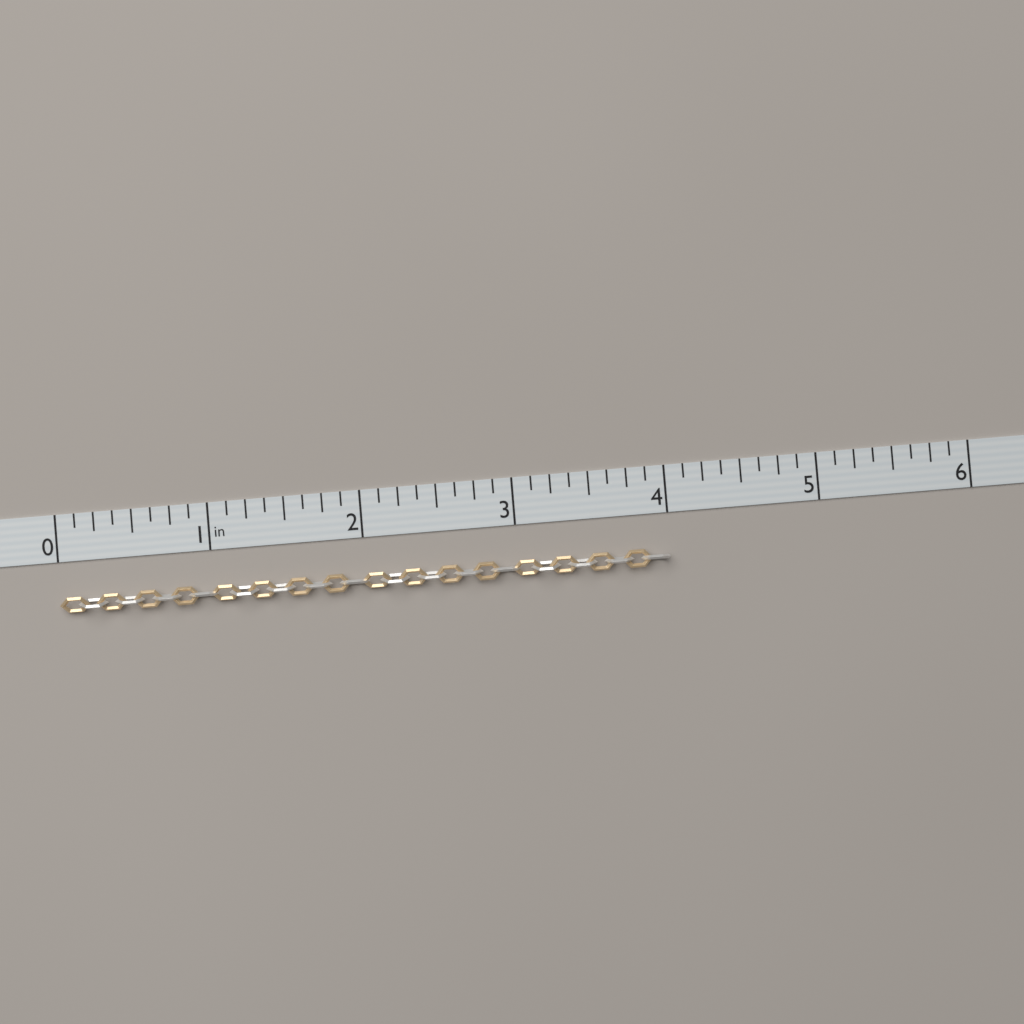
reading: 4.000 in
